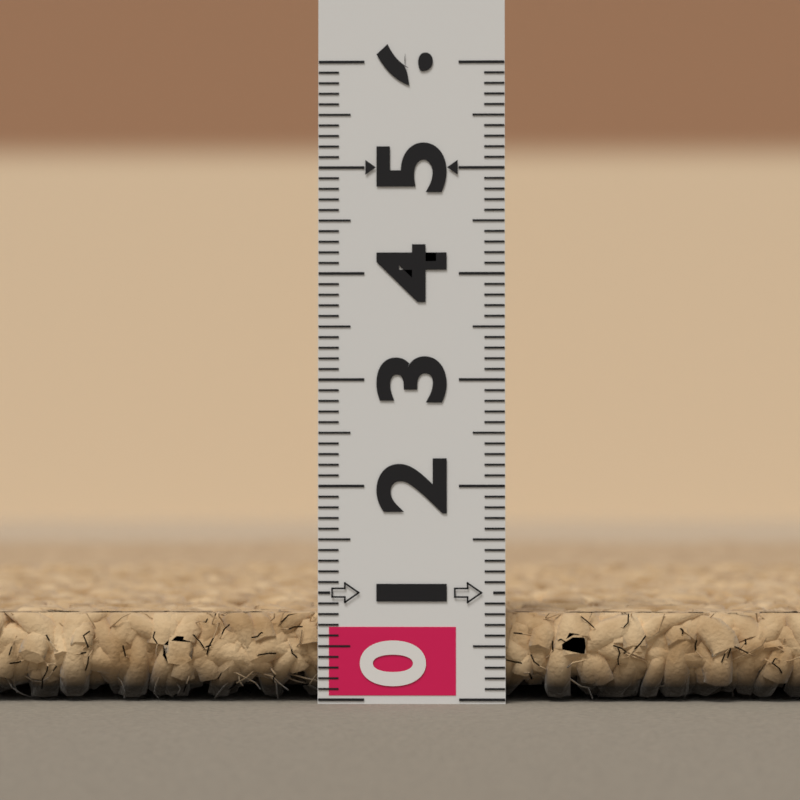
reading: 0.8 (no unit)
